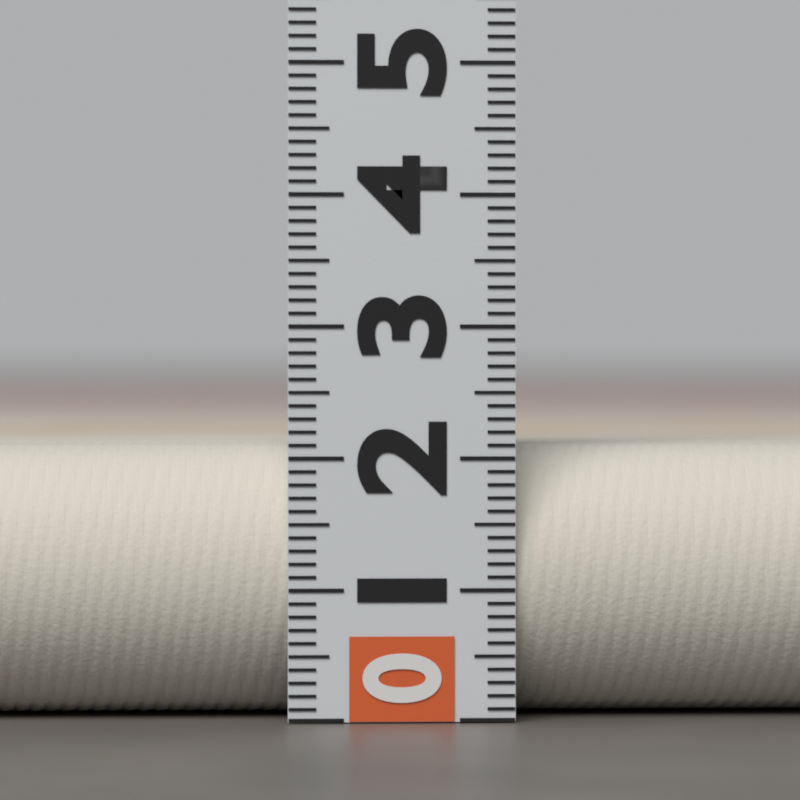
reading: 2.1 (no unit)
